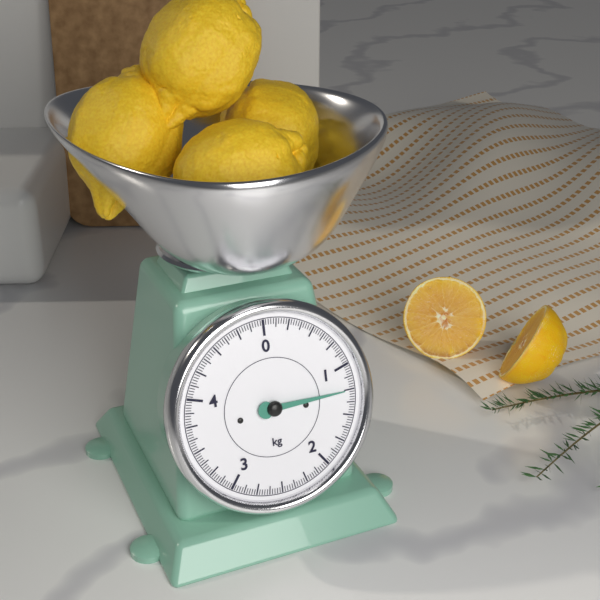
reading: 1.250 kg
